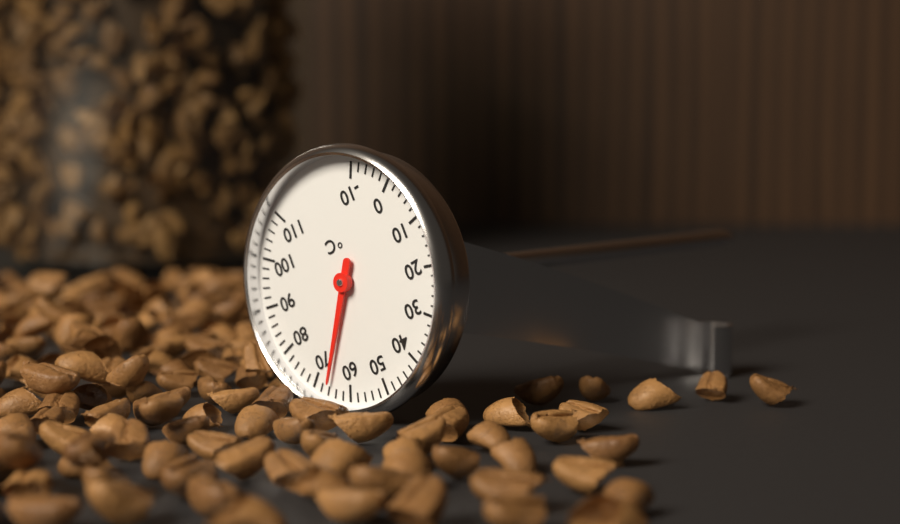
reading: 66 °C
